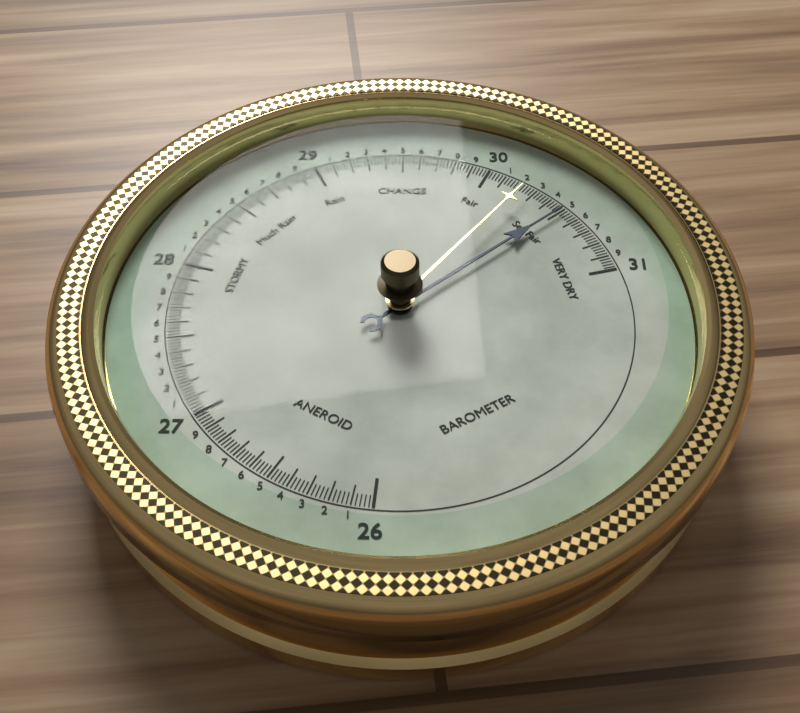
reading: 30.50 (no unit)
